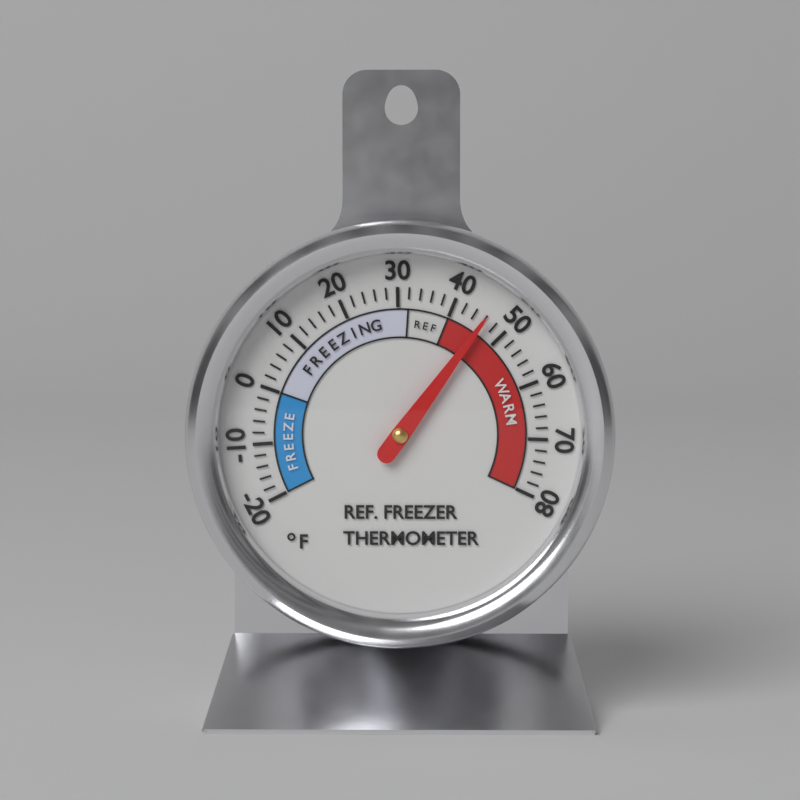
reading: 46 °F
